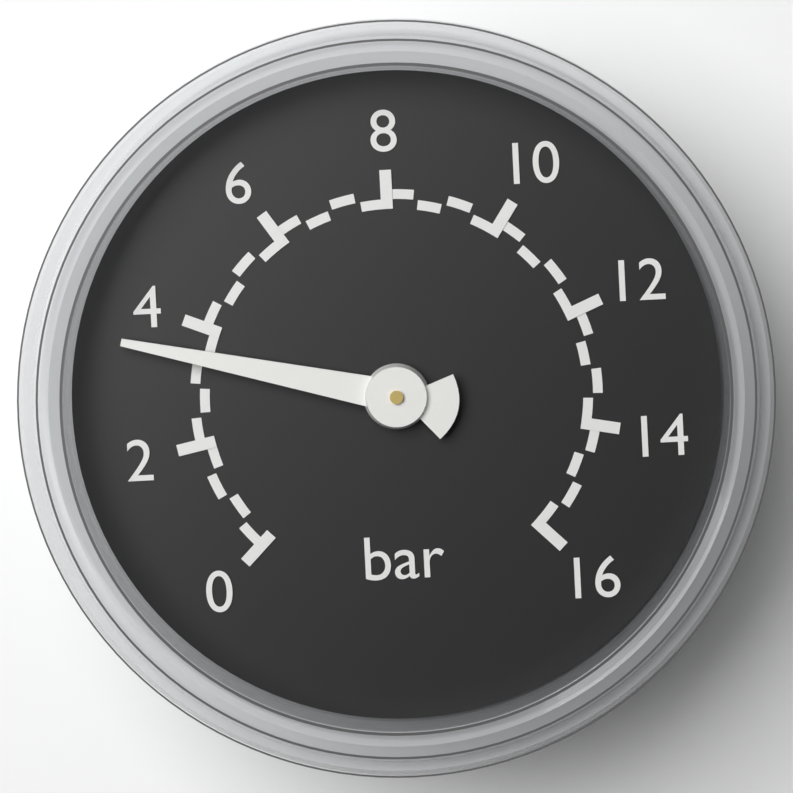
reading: 3.5 bar
